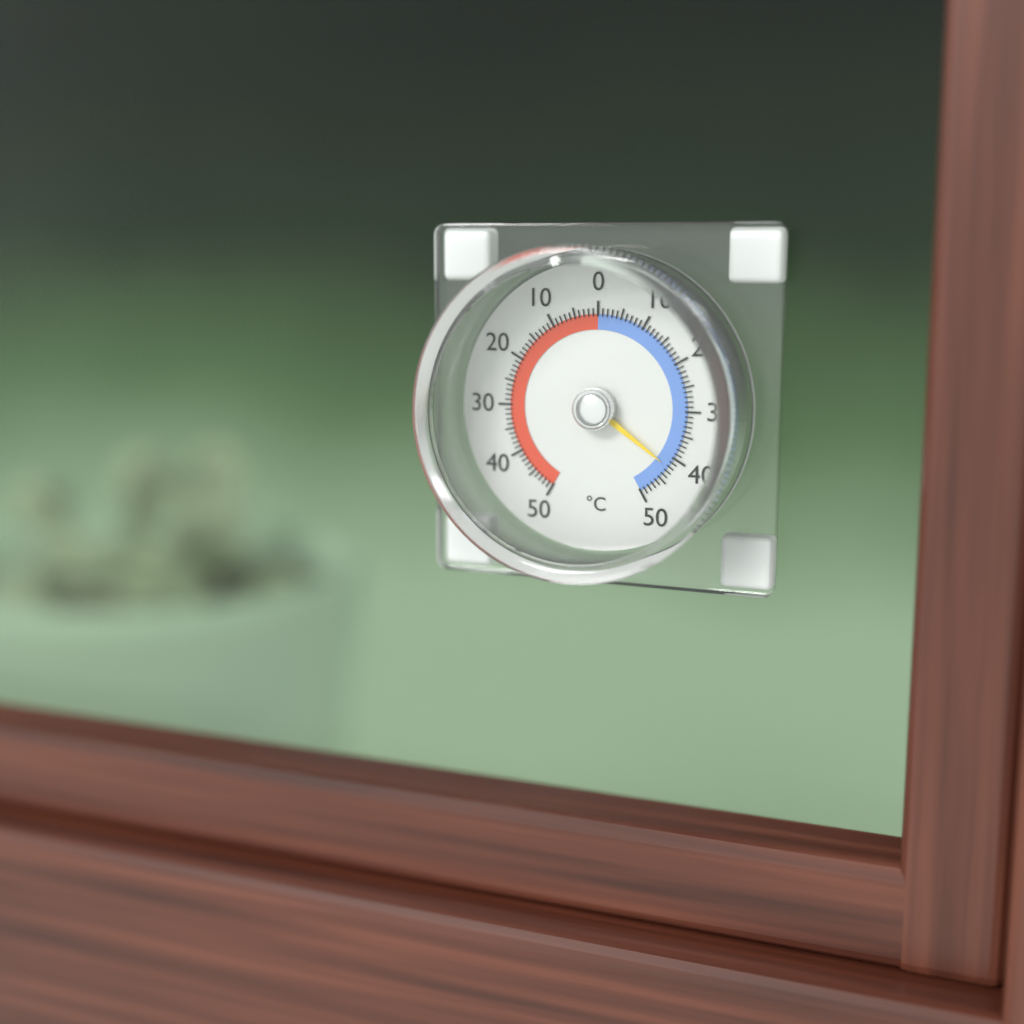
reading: -42 °C
